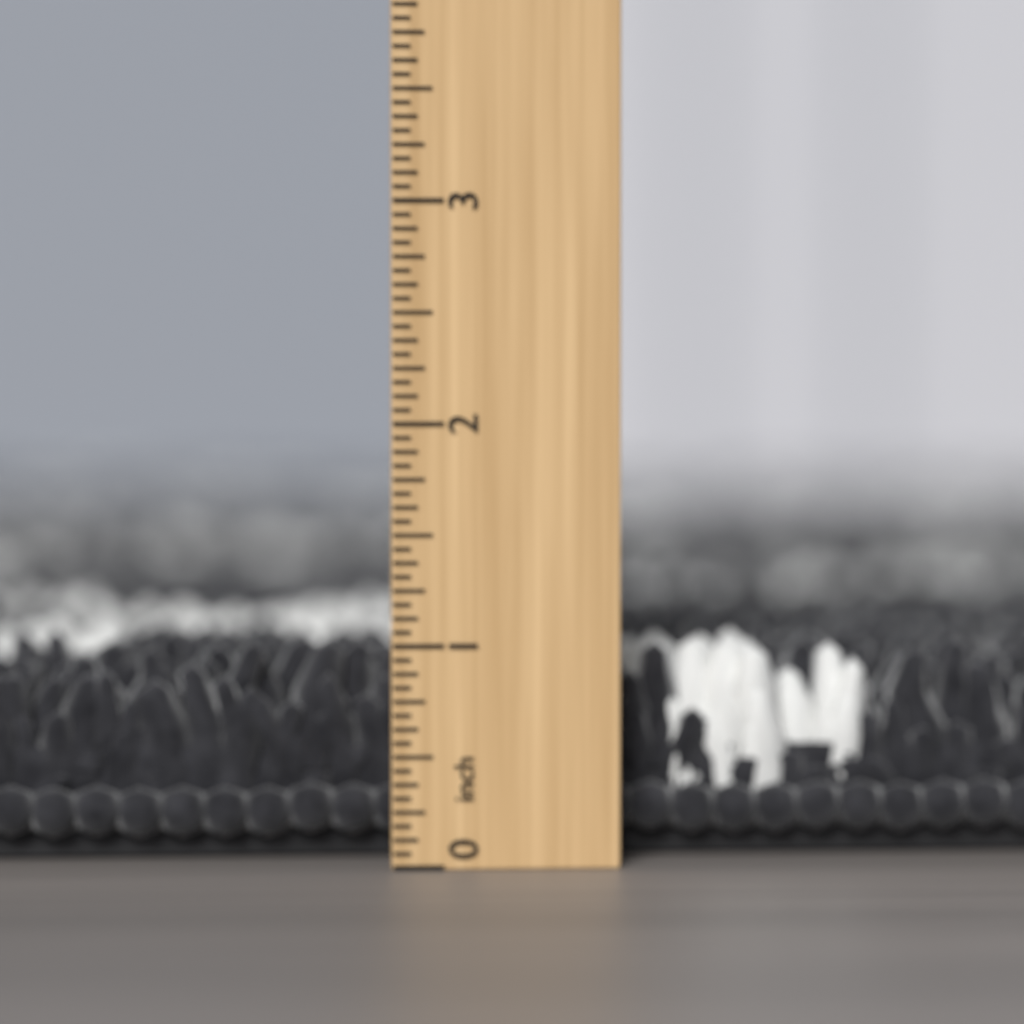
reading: 1.0000 inch
